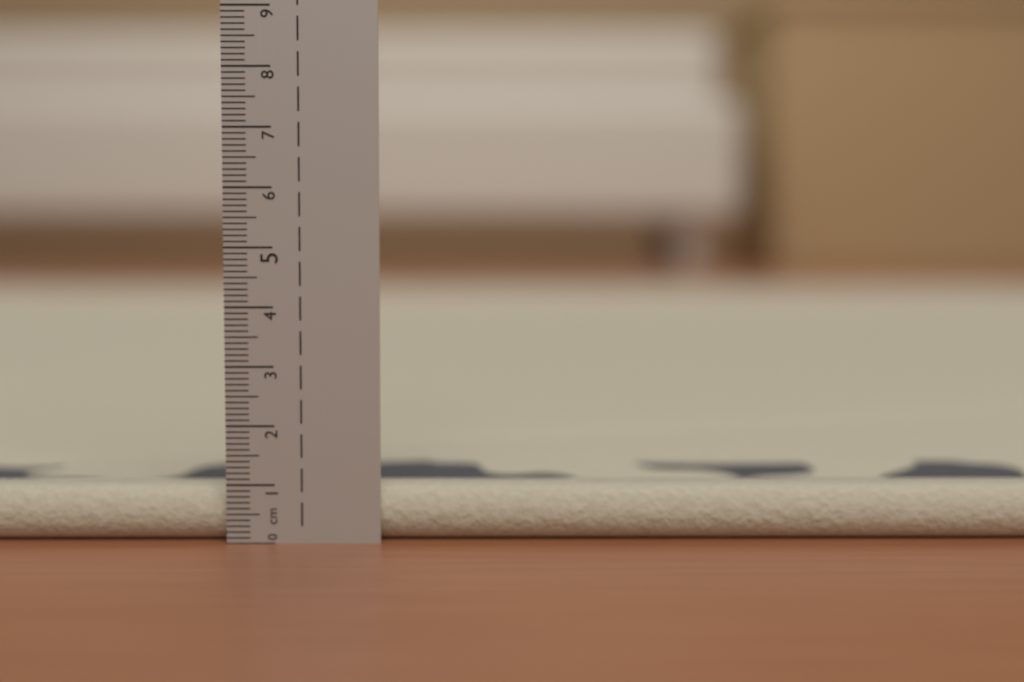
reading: 0.9 cm
